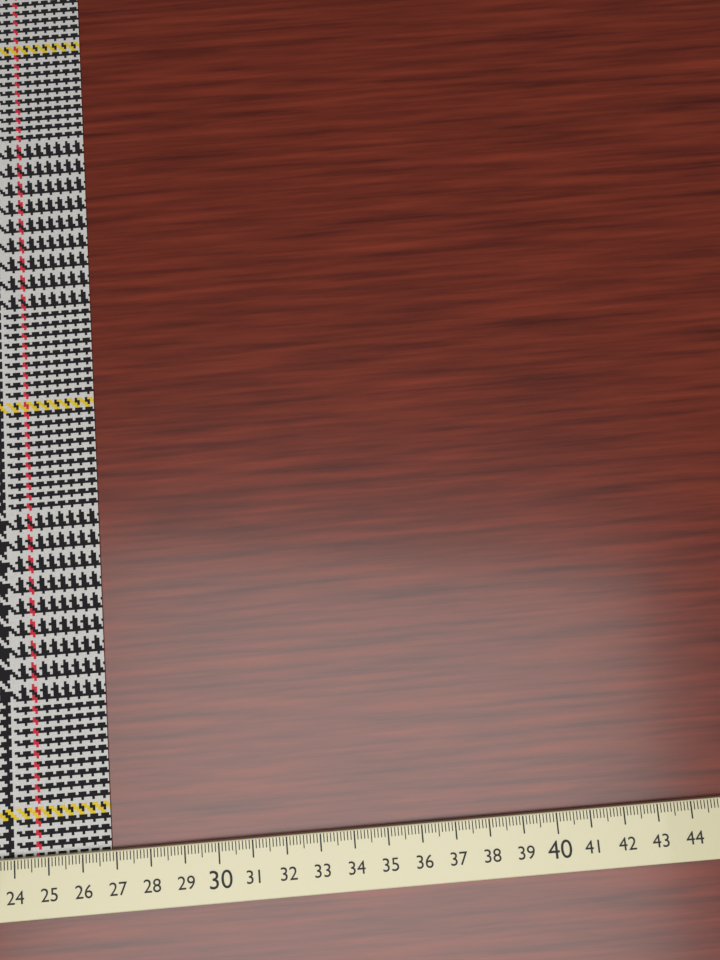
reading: 26.8 cm
